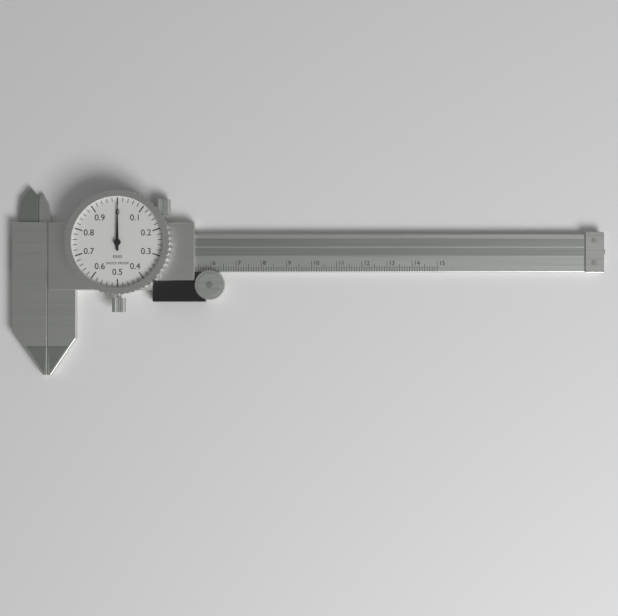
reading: 0.00 mm
